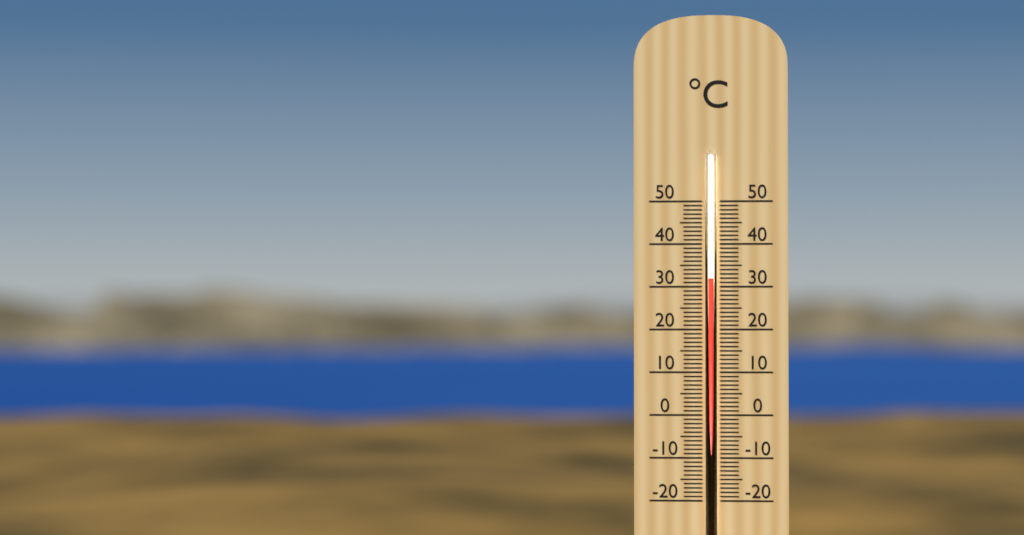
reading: 32 °C
